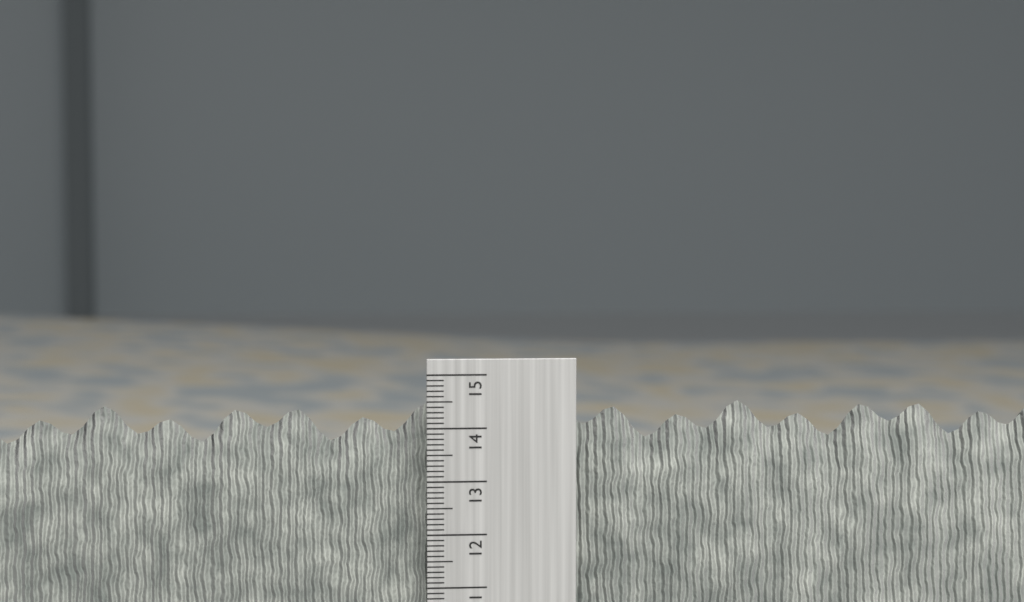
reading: 14.4 cm
